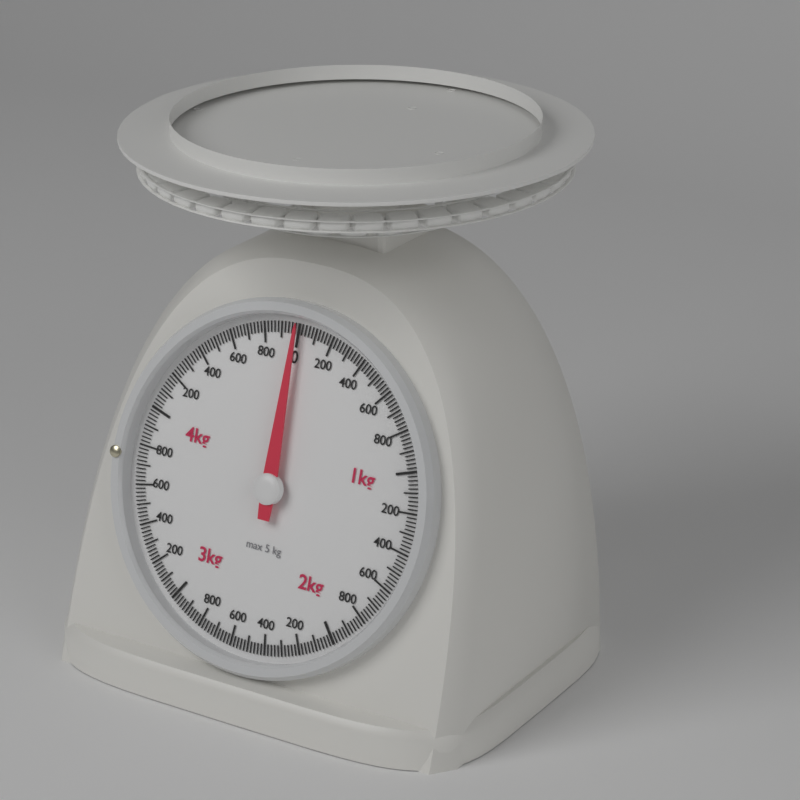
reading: 0.00 kg
